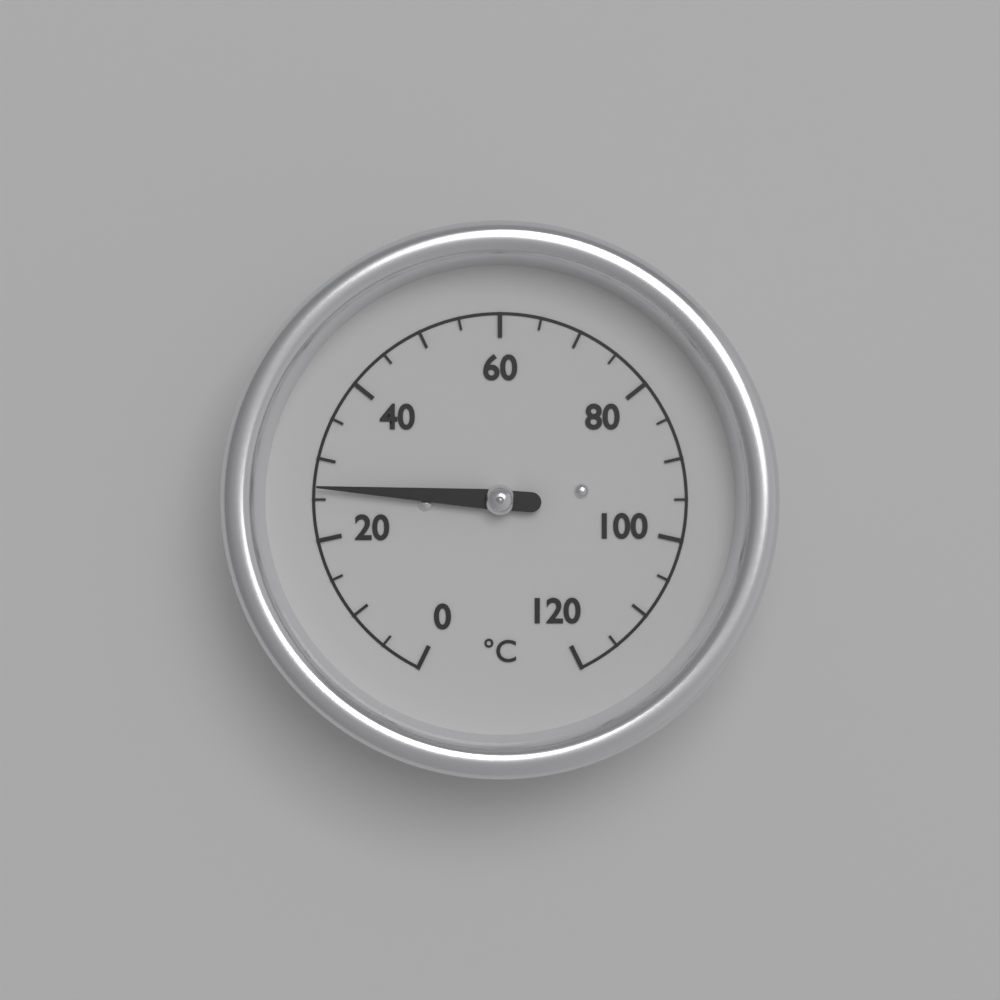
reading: 26.5 °C
